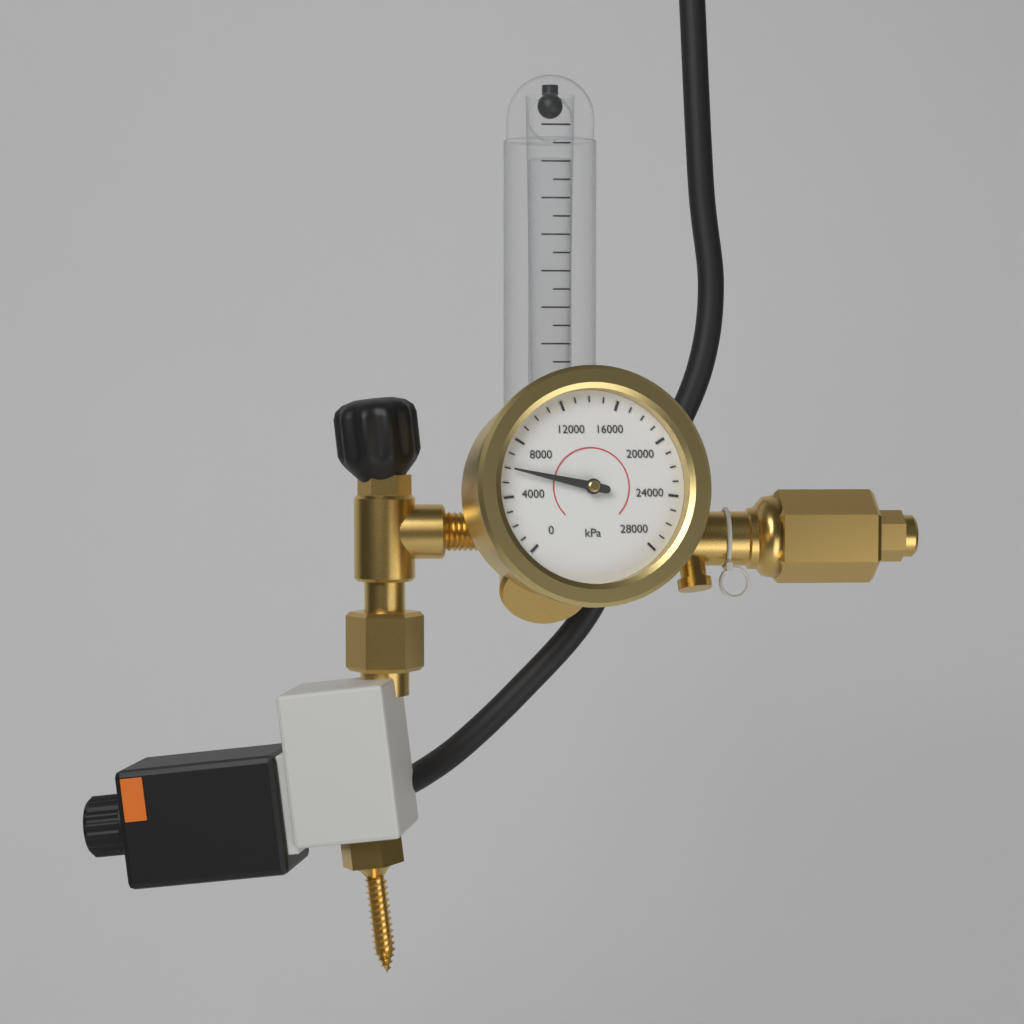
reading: 6000 kPa
